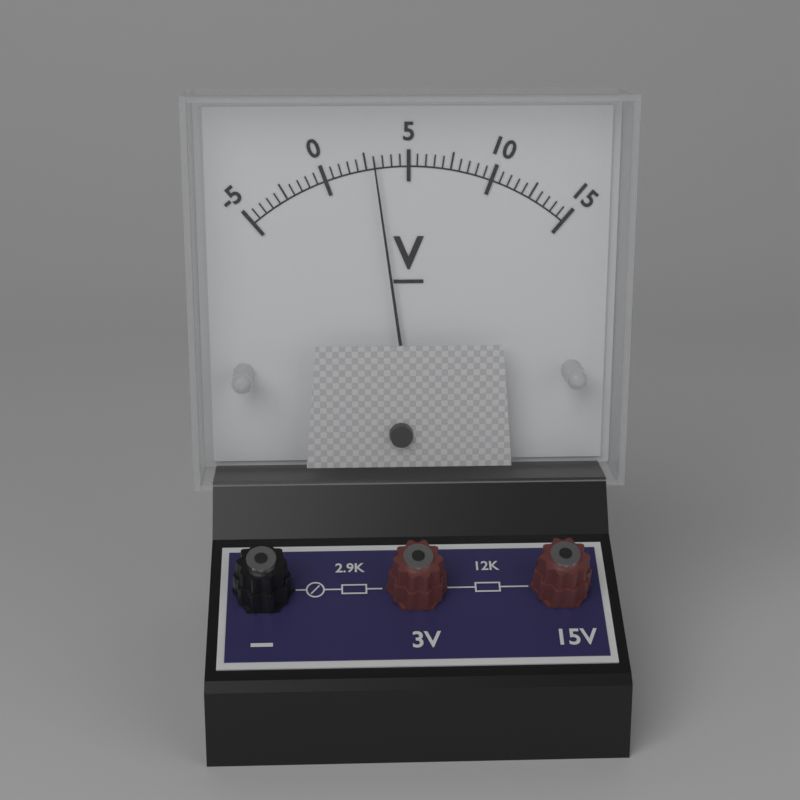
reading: 3.0 V
